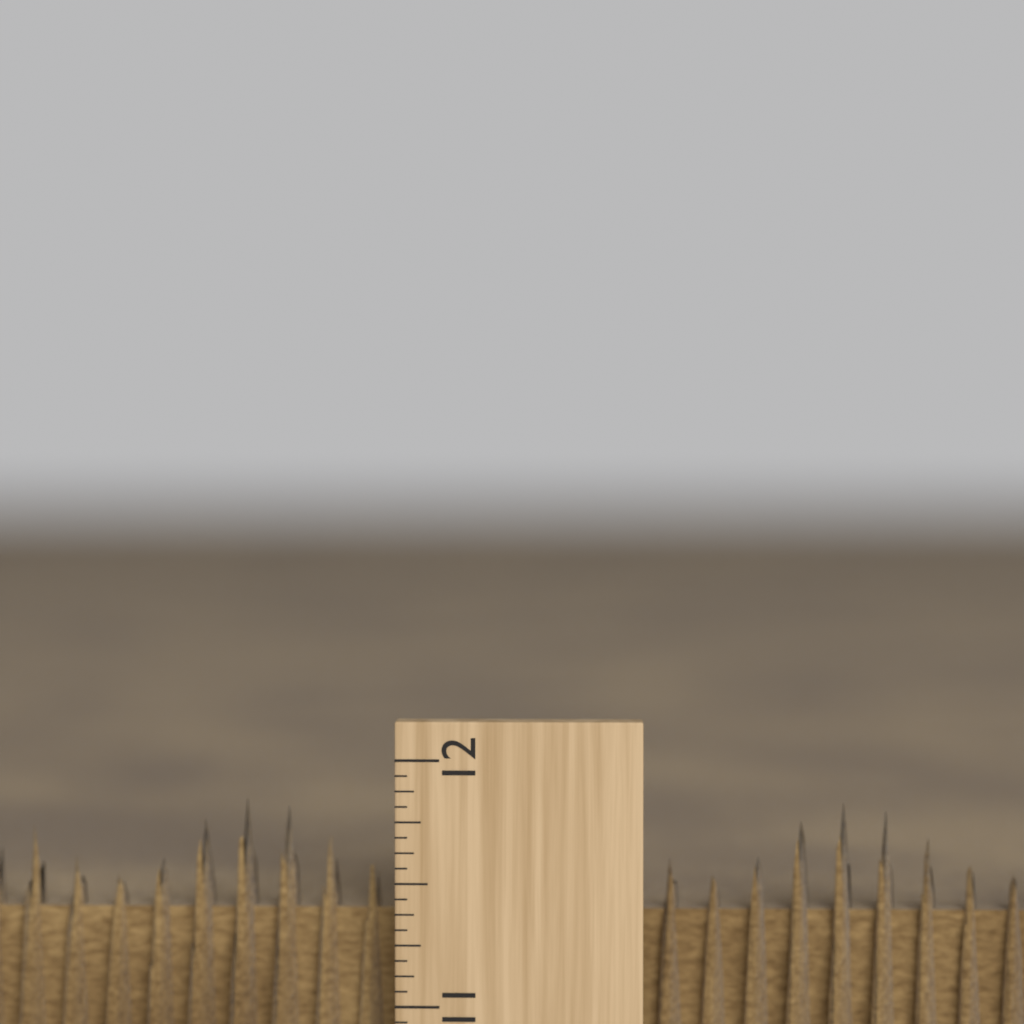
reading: 11.8125 inch
